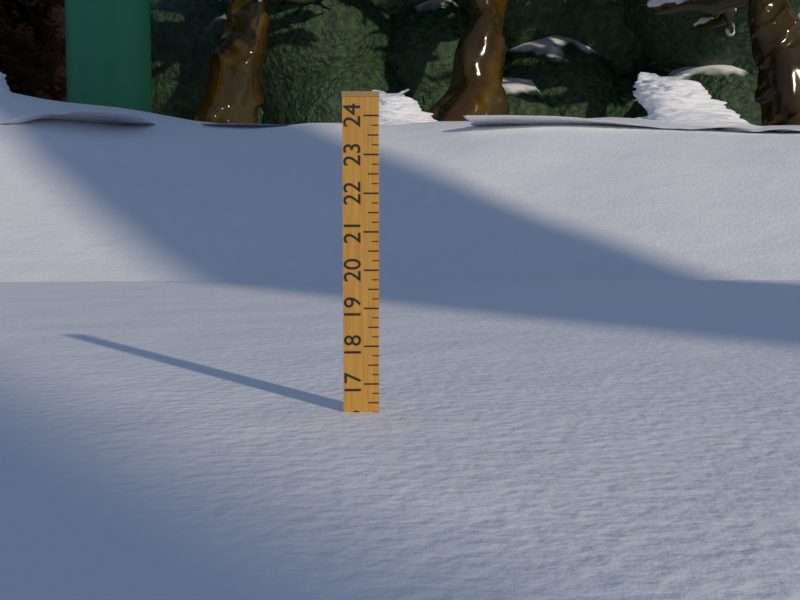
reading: 16.25 (no unit)
